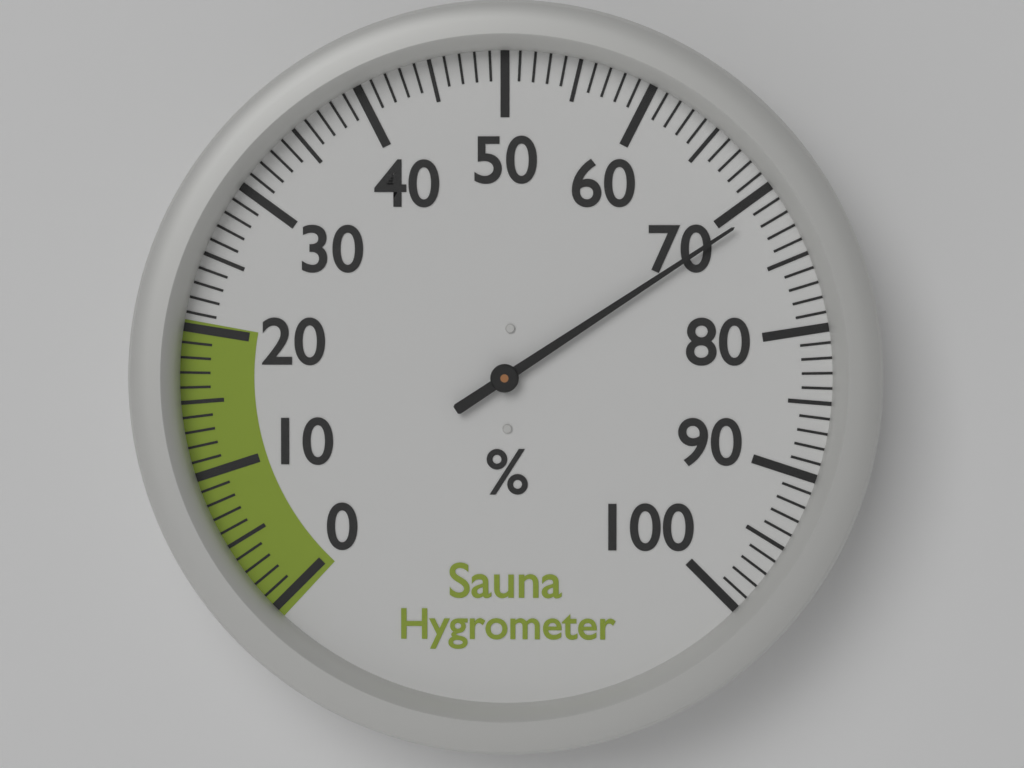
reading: 71 %
